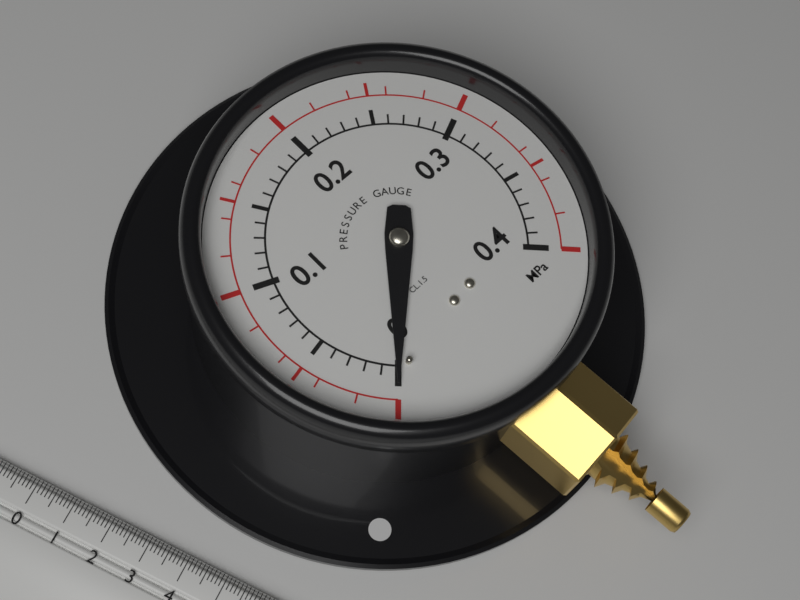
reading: 0.00 MPa
